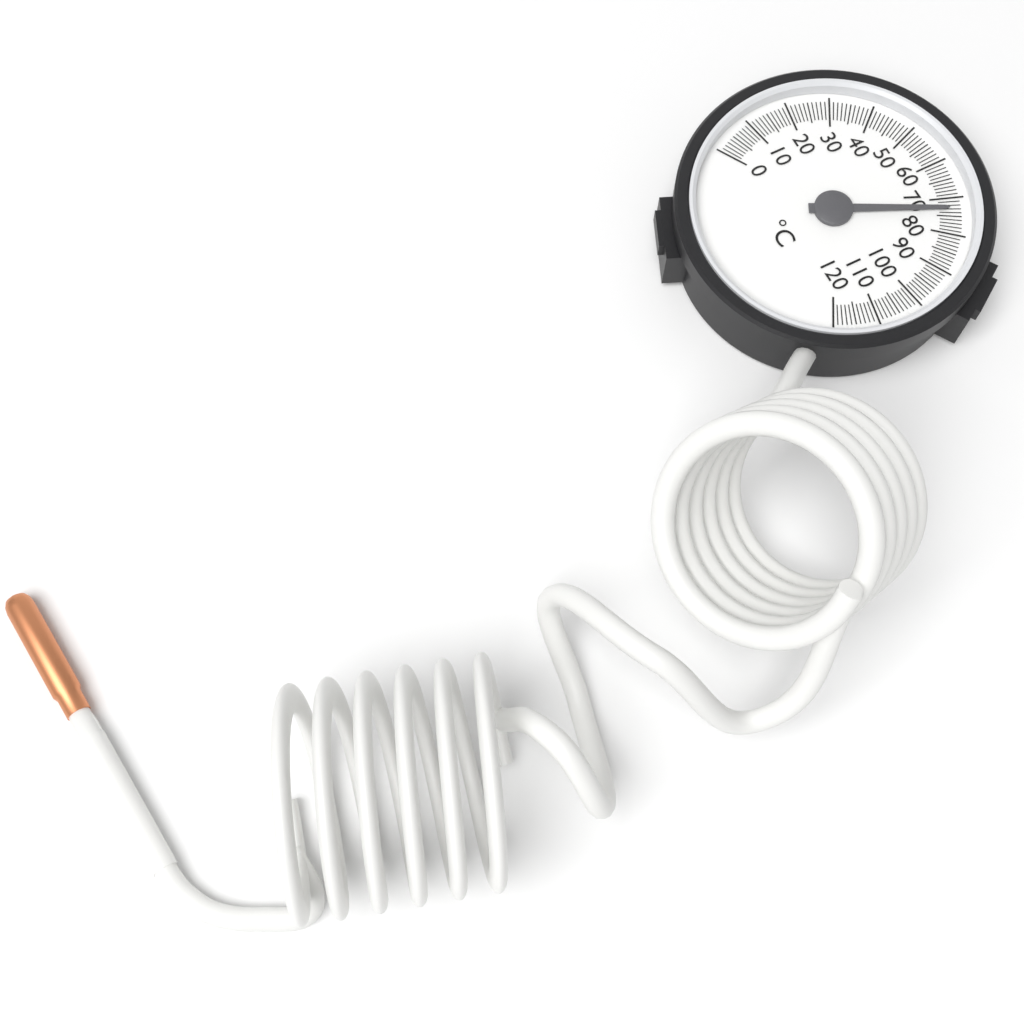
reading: 73 °C
